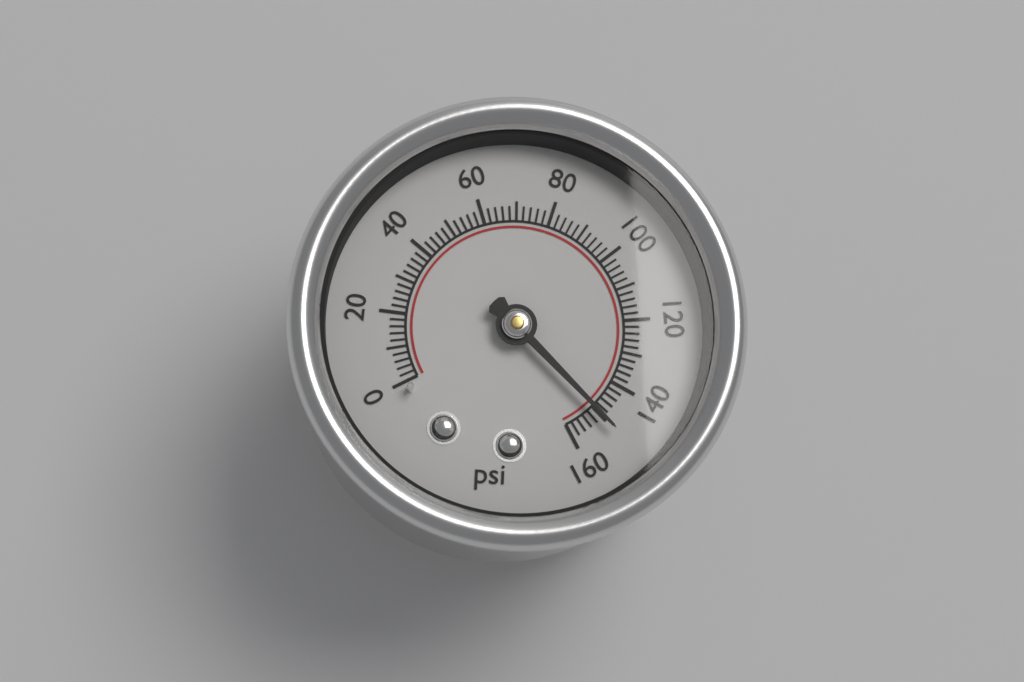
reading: 150 psi
